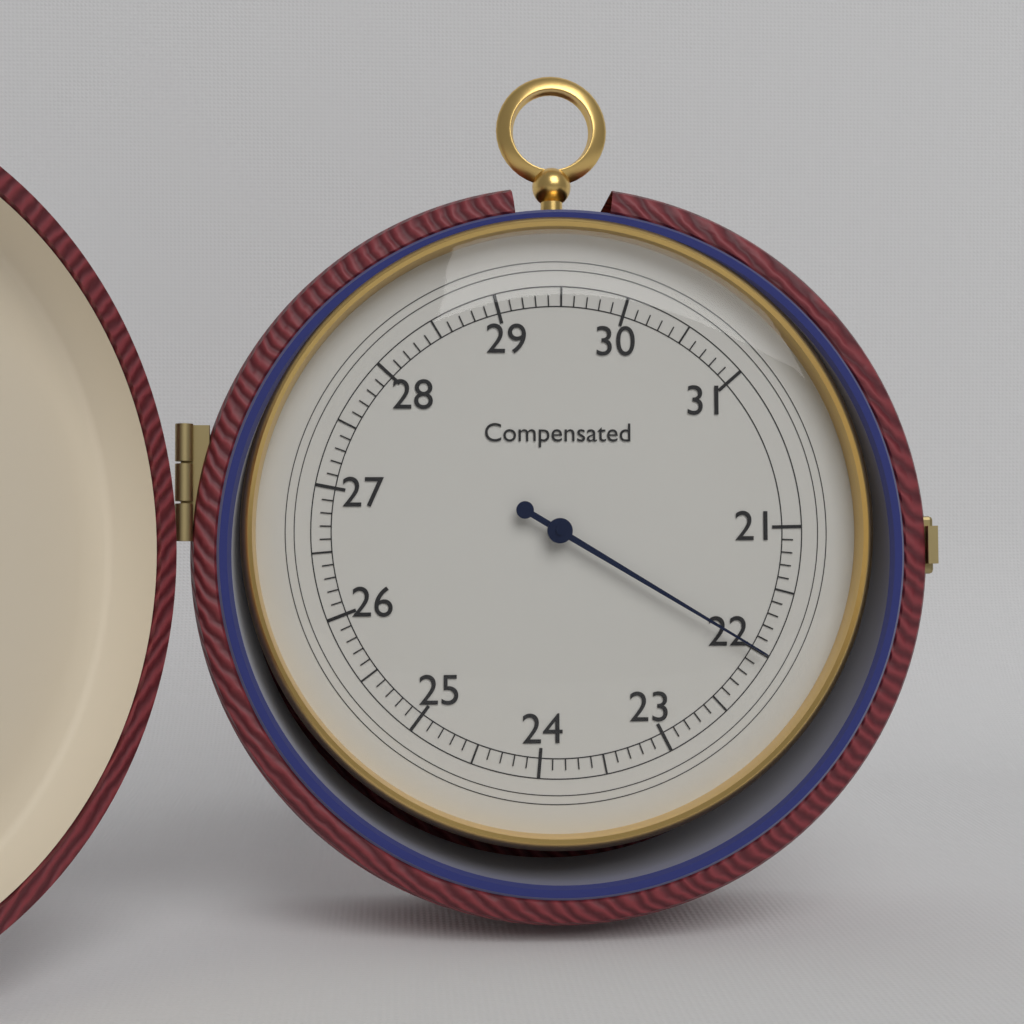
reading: 22.0 (no unit)
